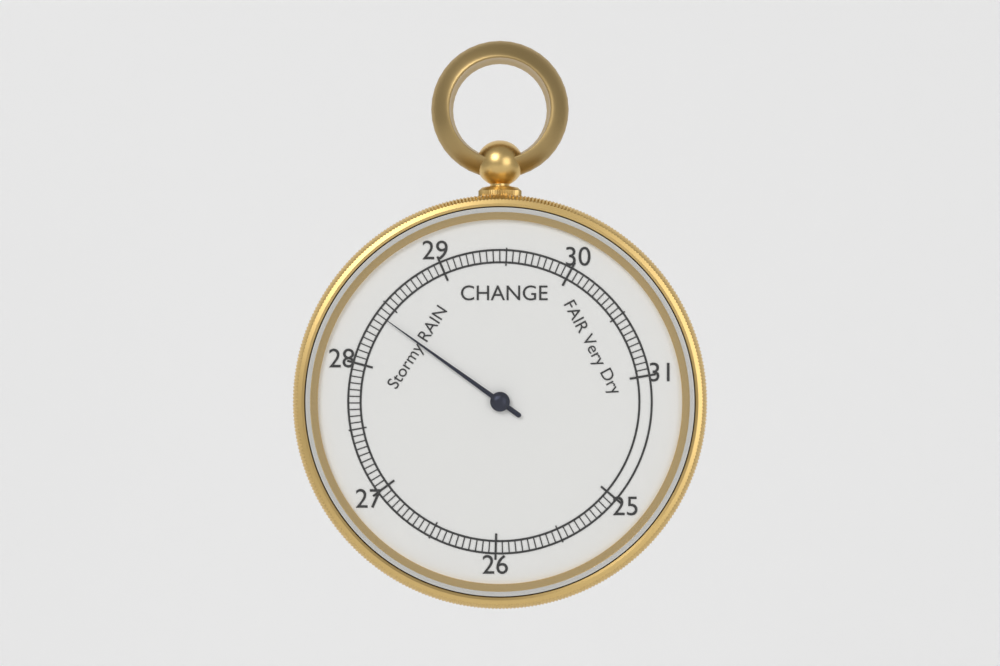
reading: 28.40 inHg
